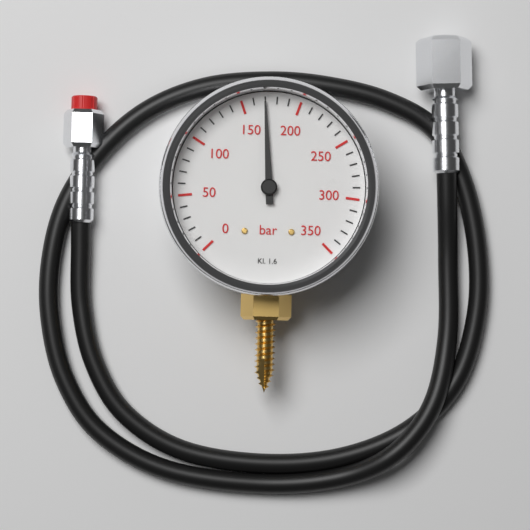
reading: 170 bar
